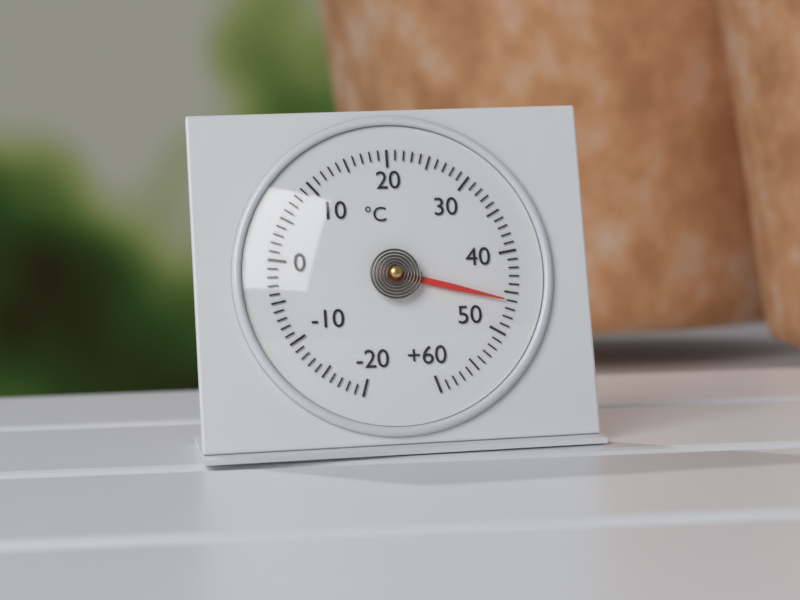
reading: 46 °C
